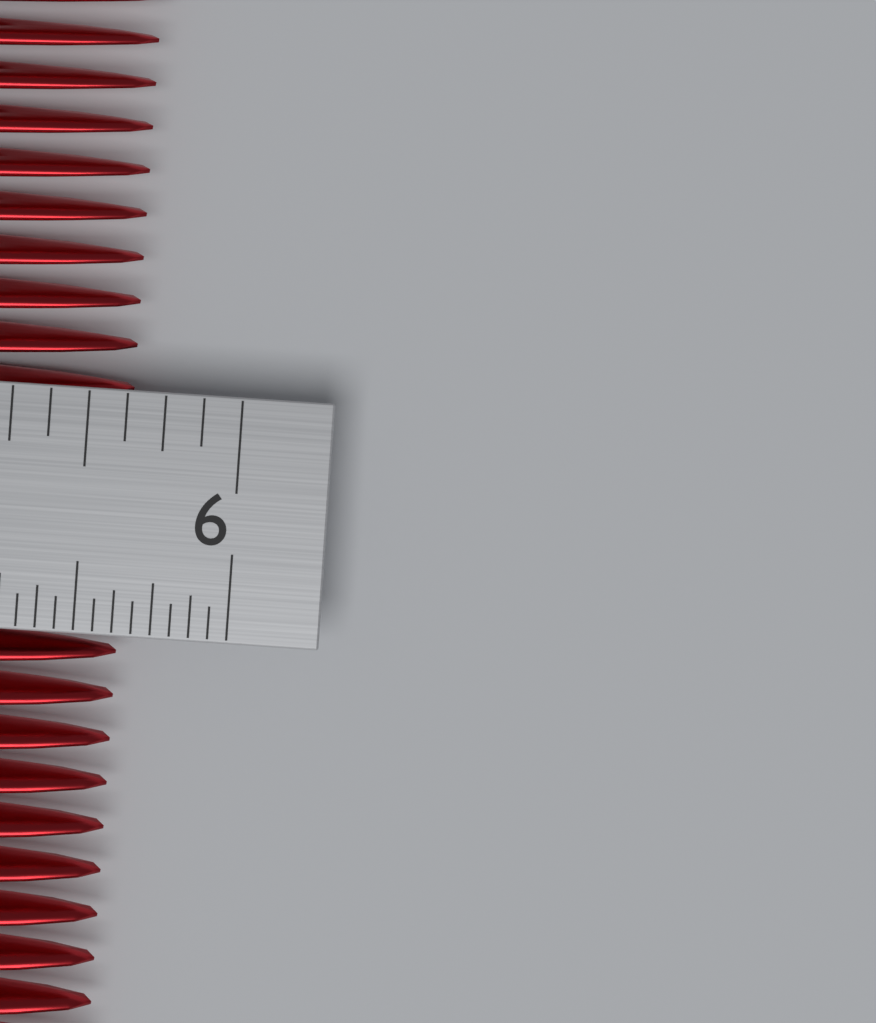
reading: 5.6250 in
